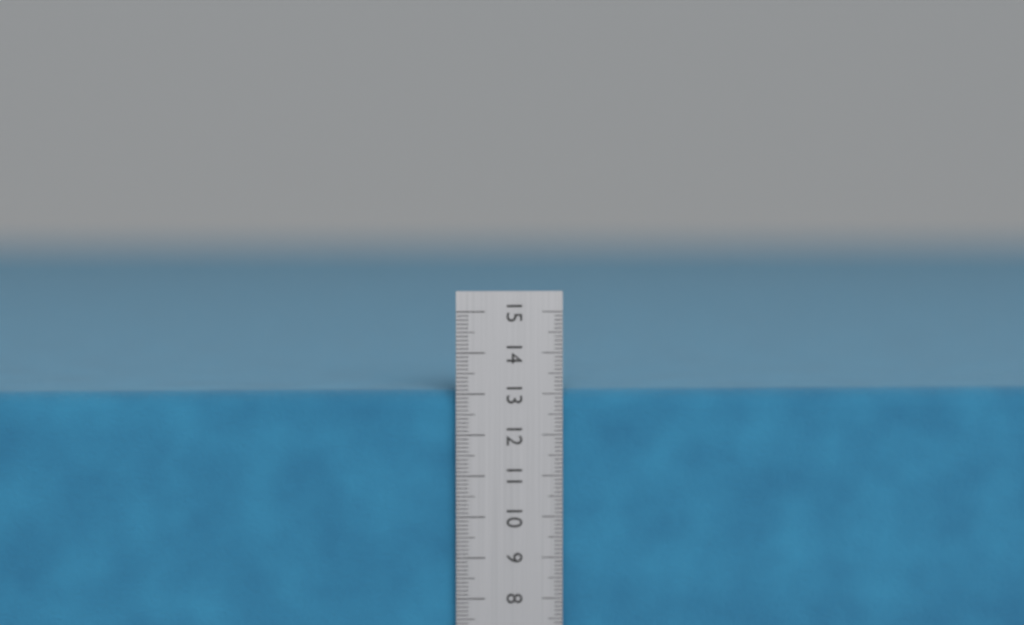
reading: 13.1 cm
